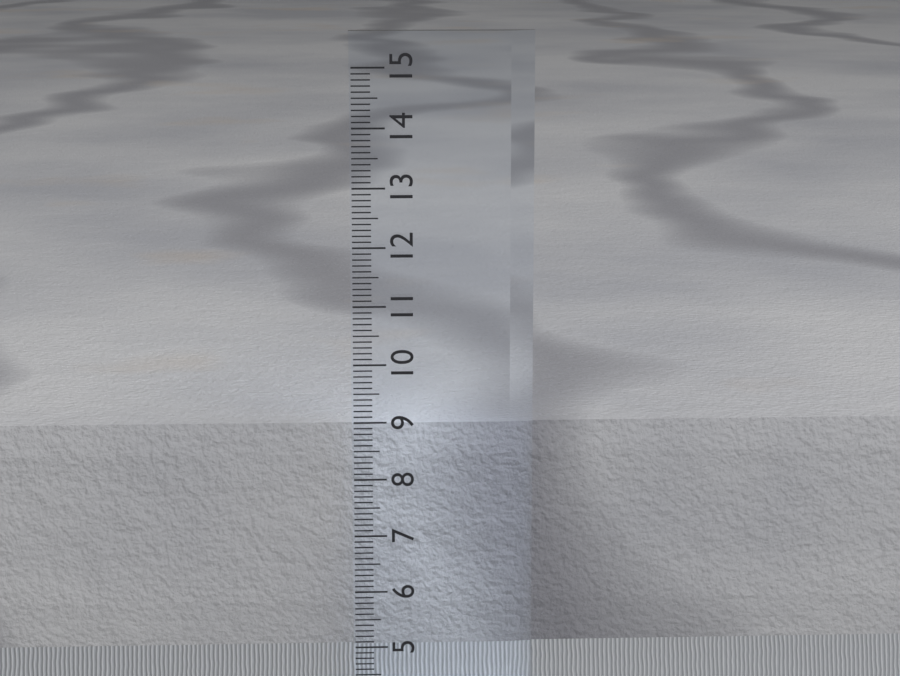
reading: 8.9 cm
